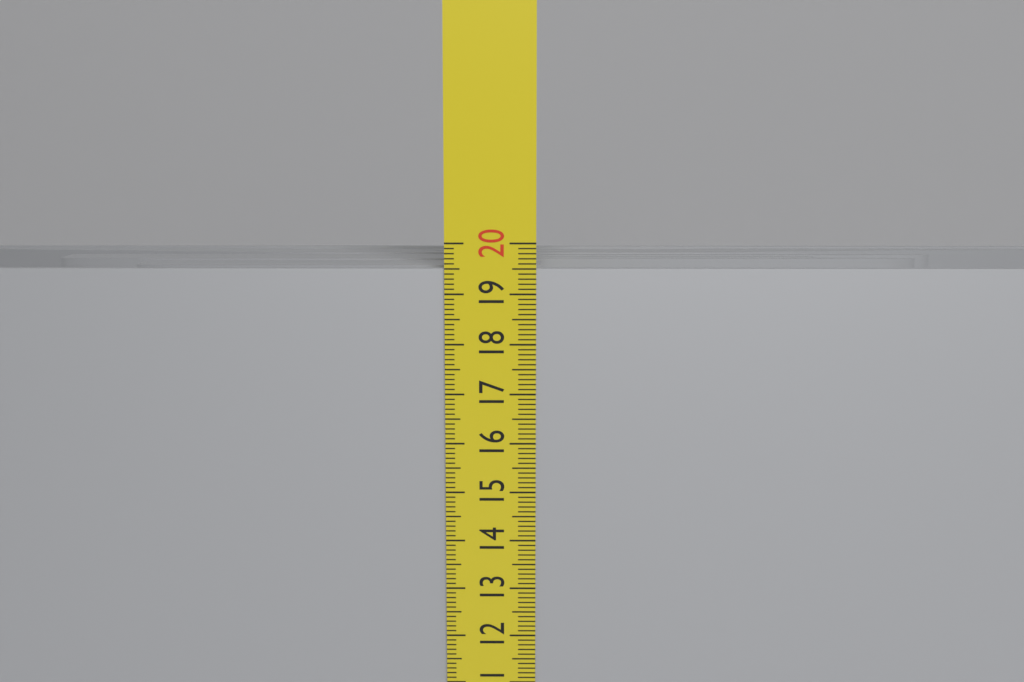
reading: 19.5 cm
